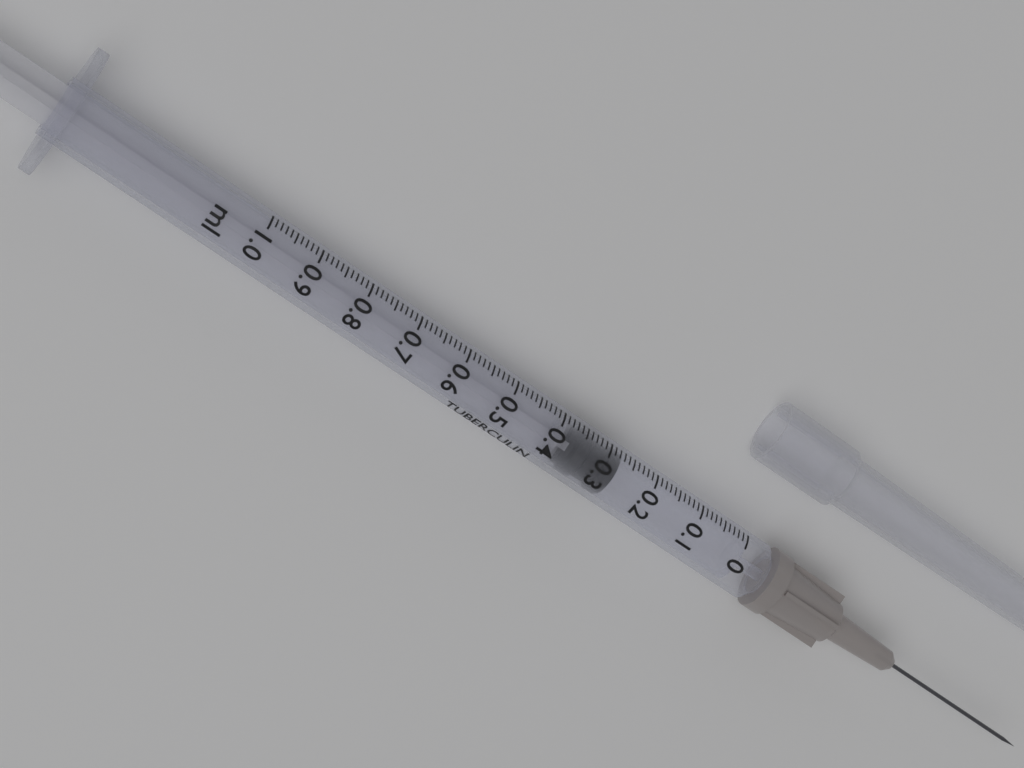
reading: 0.27 ml
